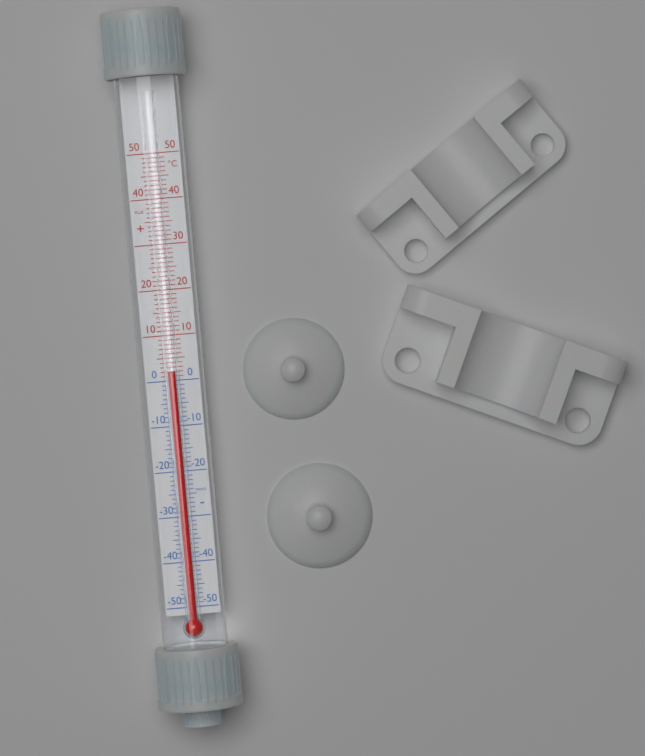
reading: 2 °C
